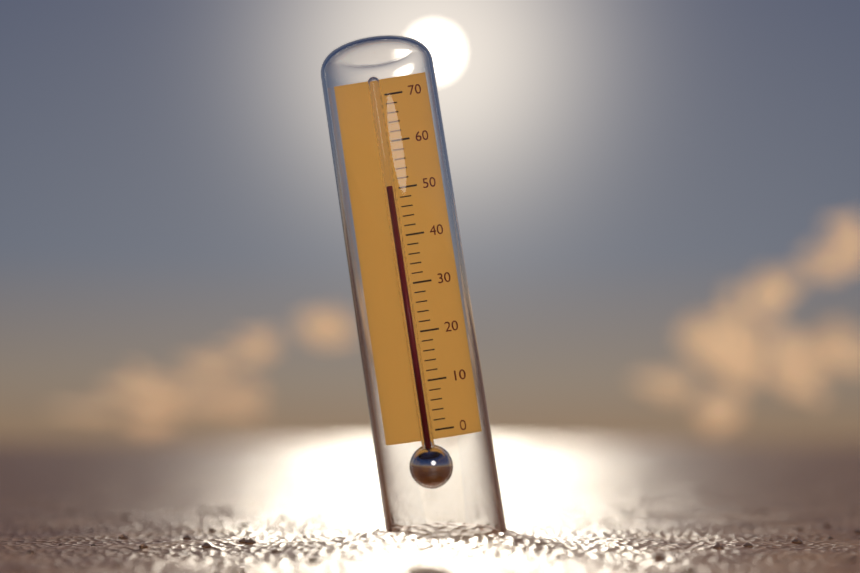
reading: 50 (no unit)
